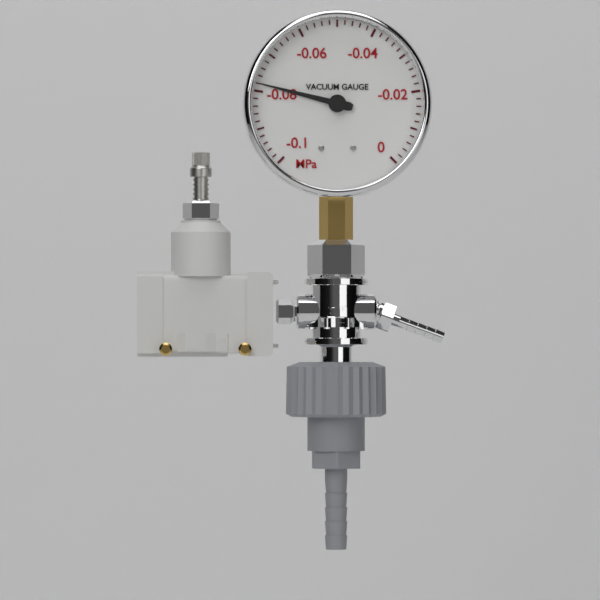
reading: -0.078 MPa
